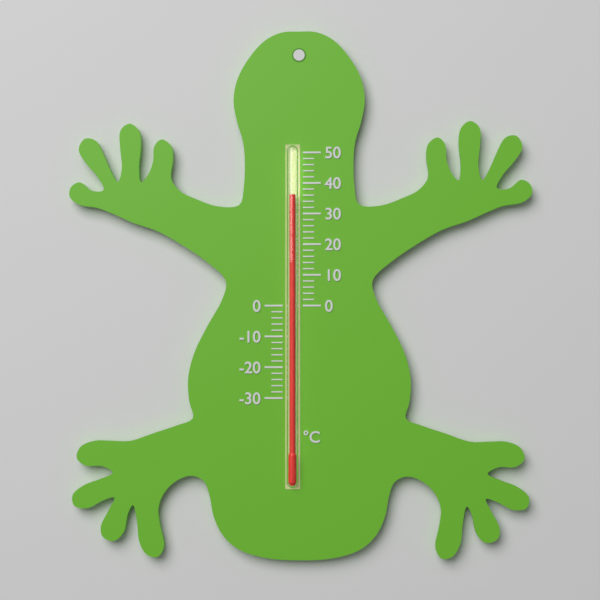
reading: 36 °C
